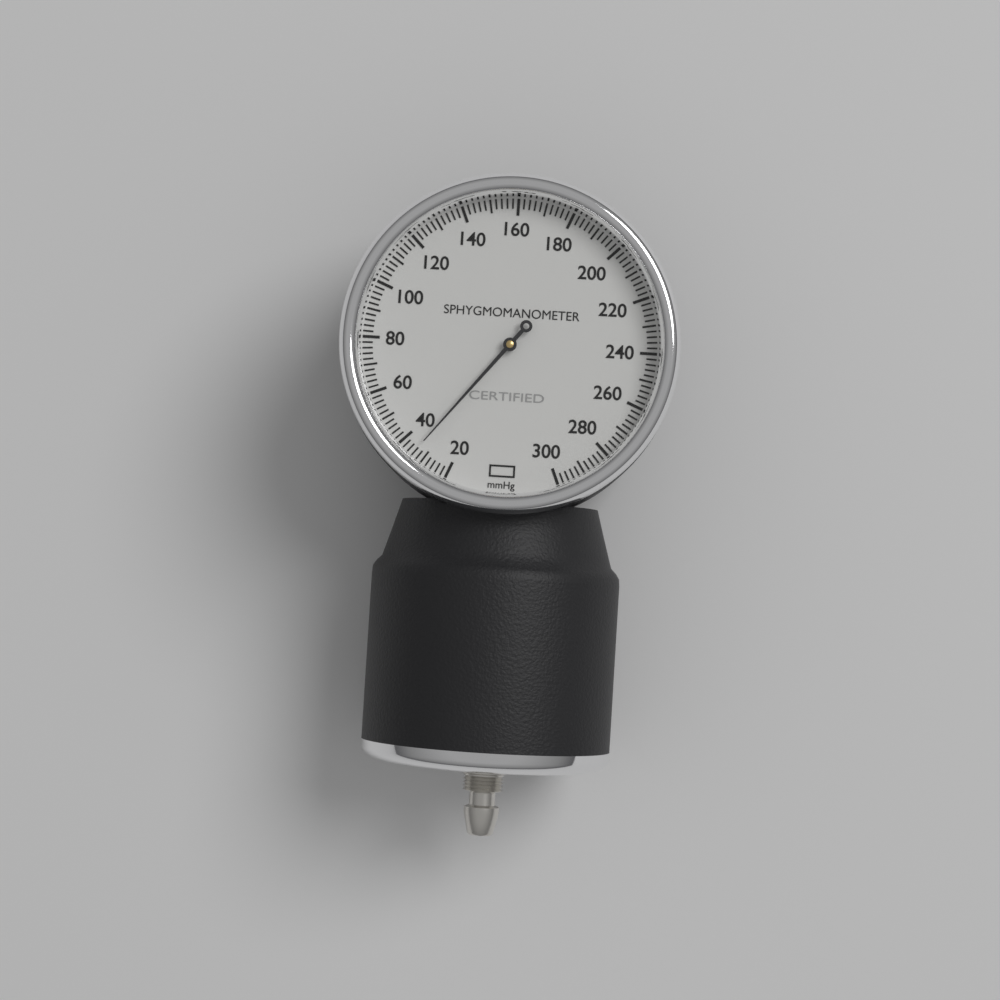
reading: 34 mmHg
